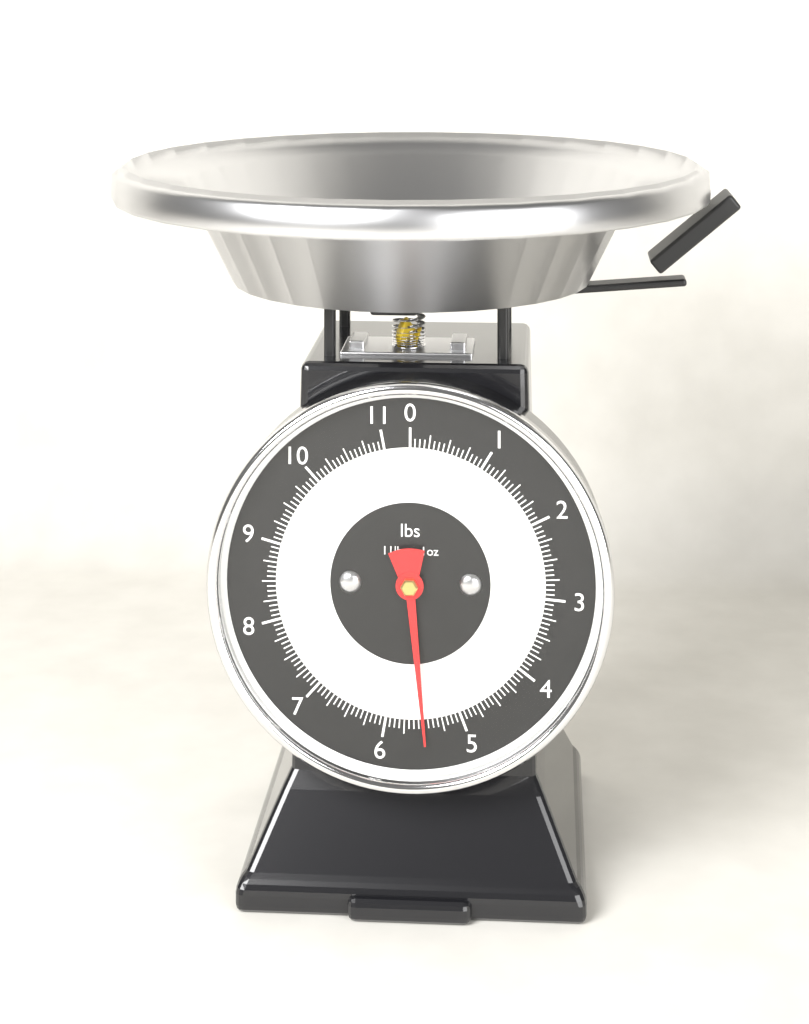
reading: 5.5000 lbs
